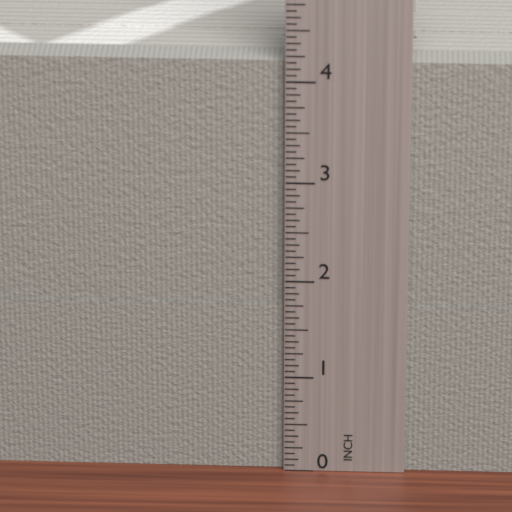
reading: 4.1875 in
